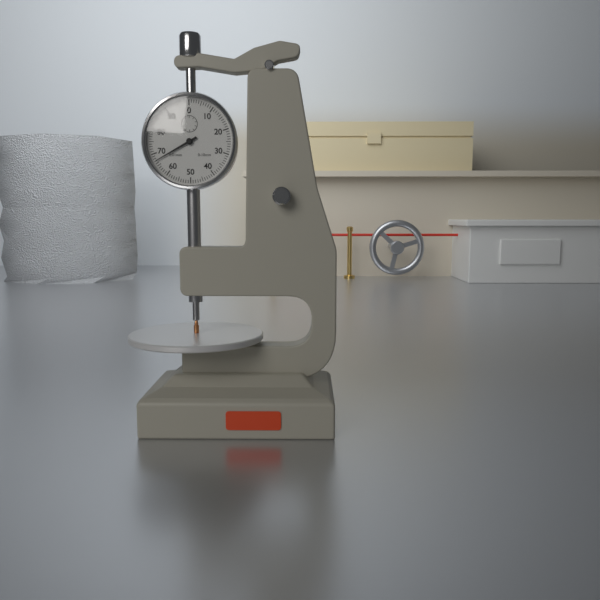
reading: 0.67 mm
